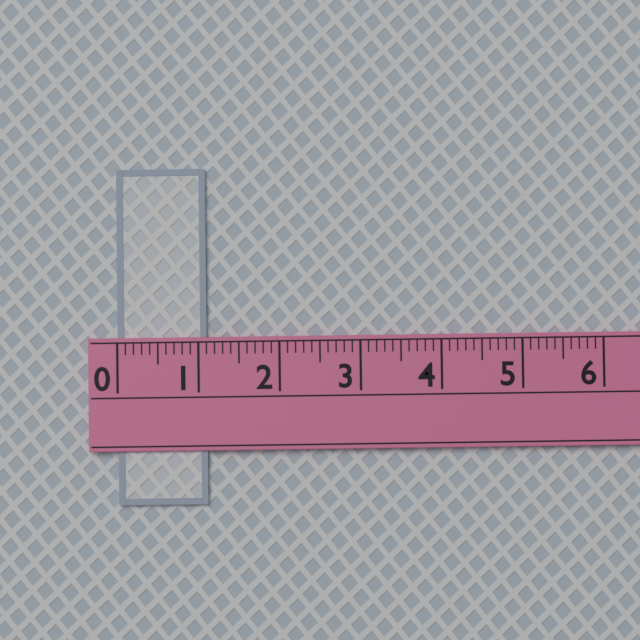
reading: 1.1 (no unit)
